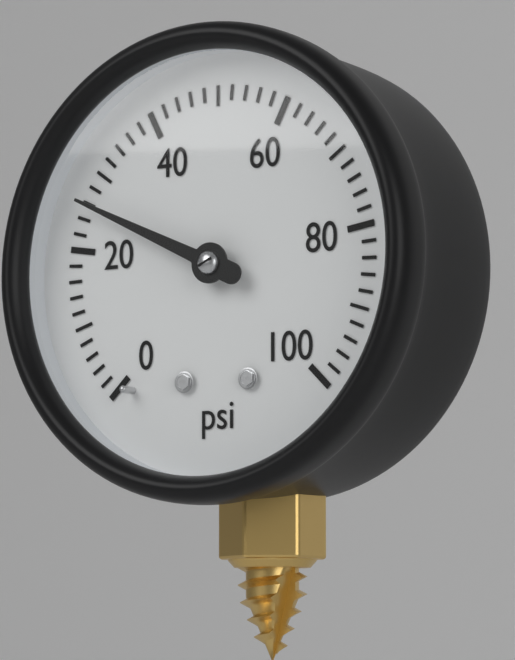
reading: 26 psi
